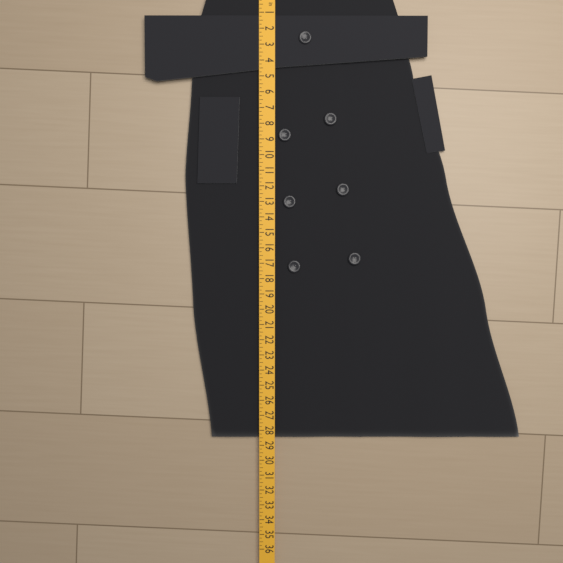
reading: 28.50 in
